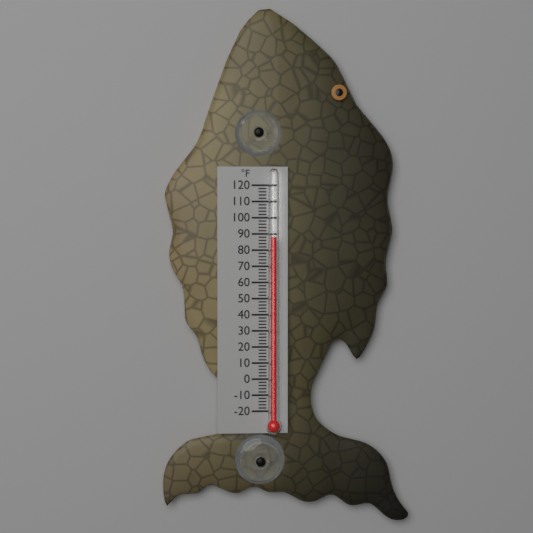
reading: 88 °F
